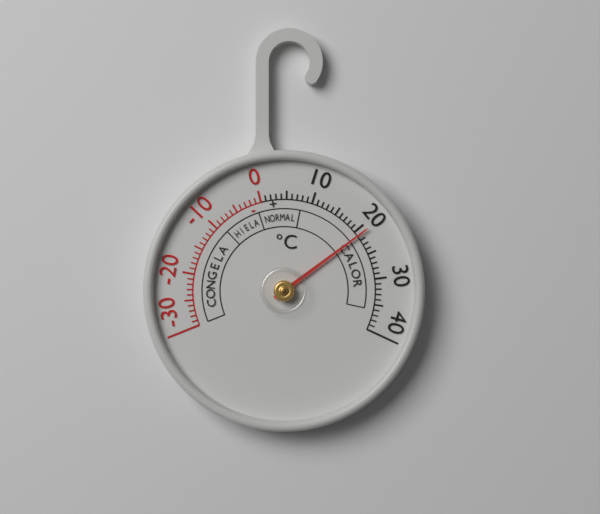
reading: 21 °C
